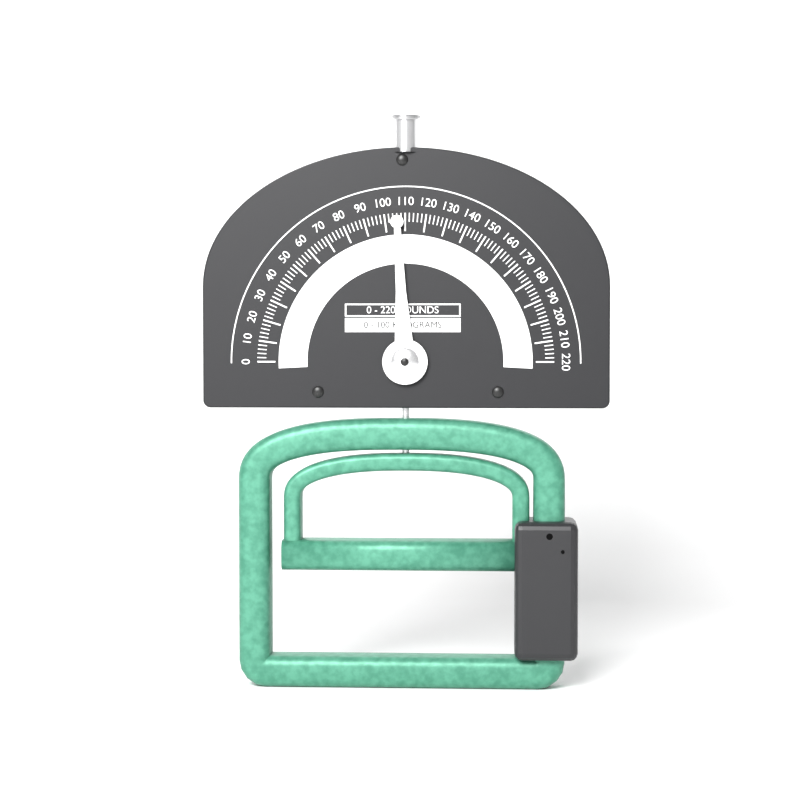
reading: 106 lb
